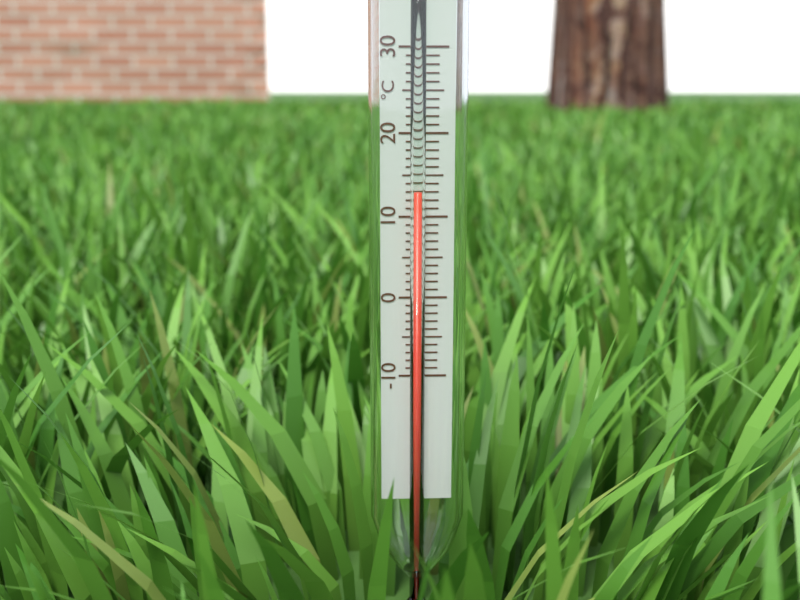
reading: 13 °C
